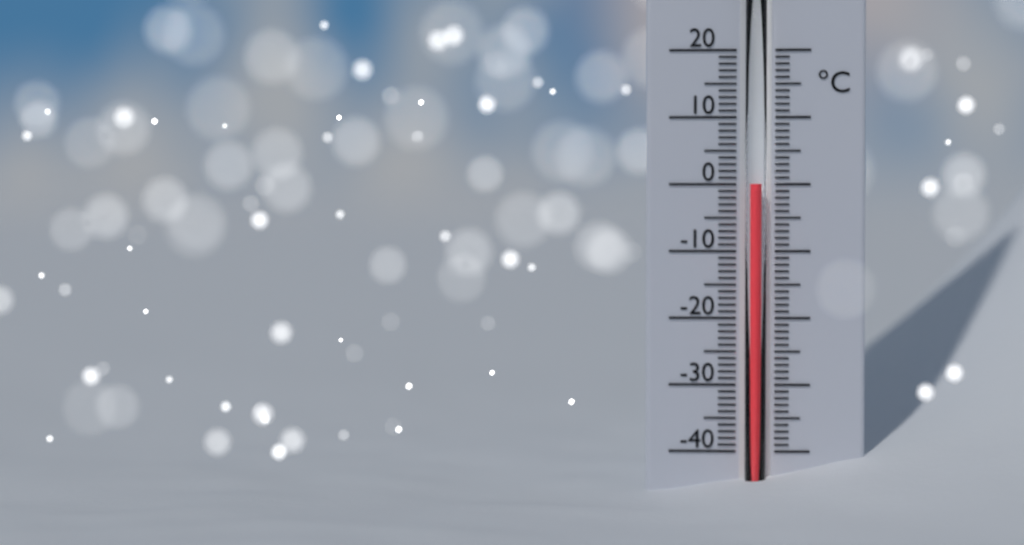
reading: 0 °C
